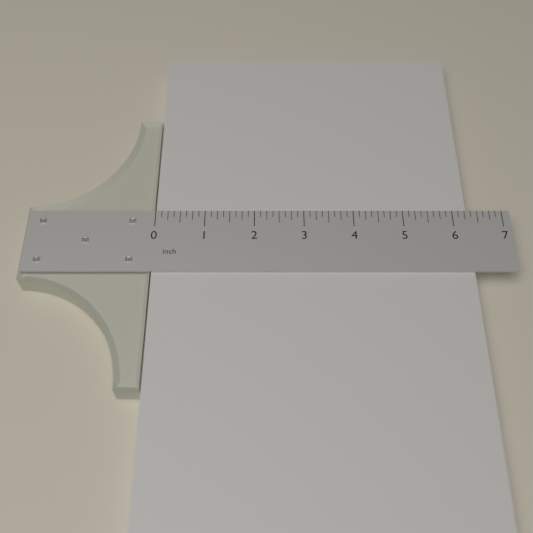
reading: 6.300 inch
